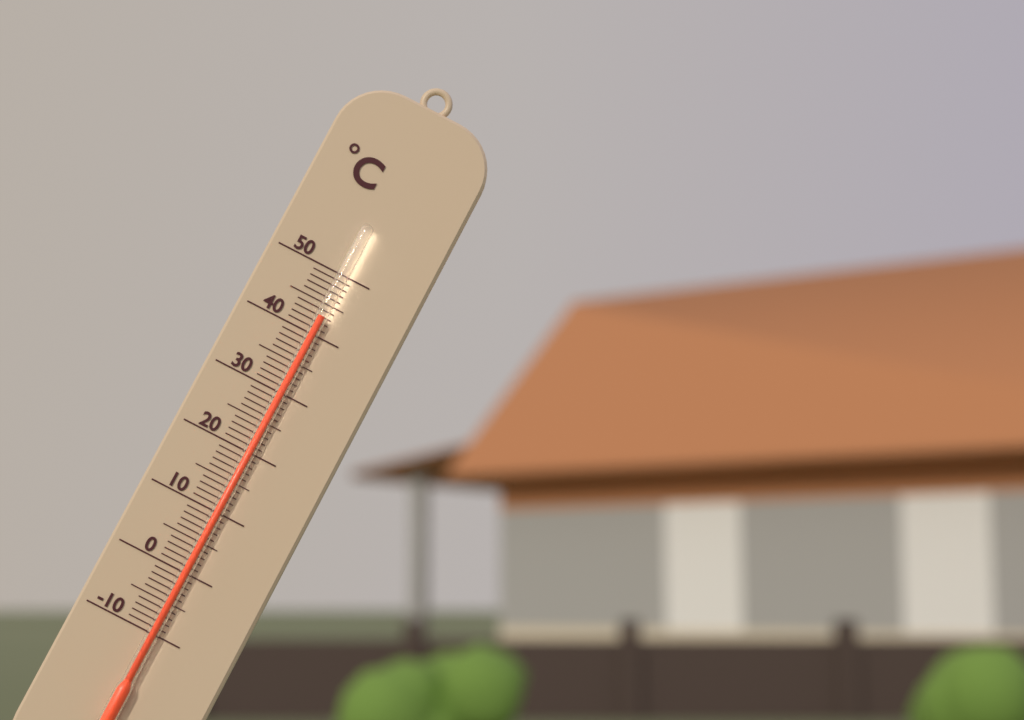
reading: 43 °C
